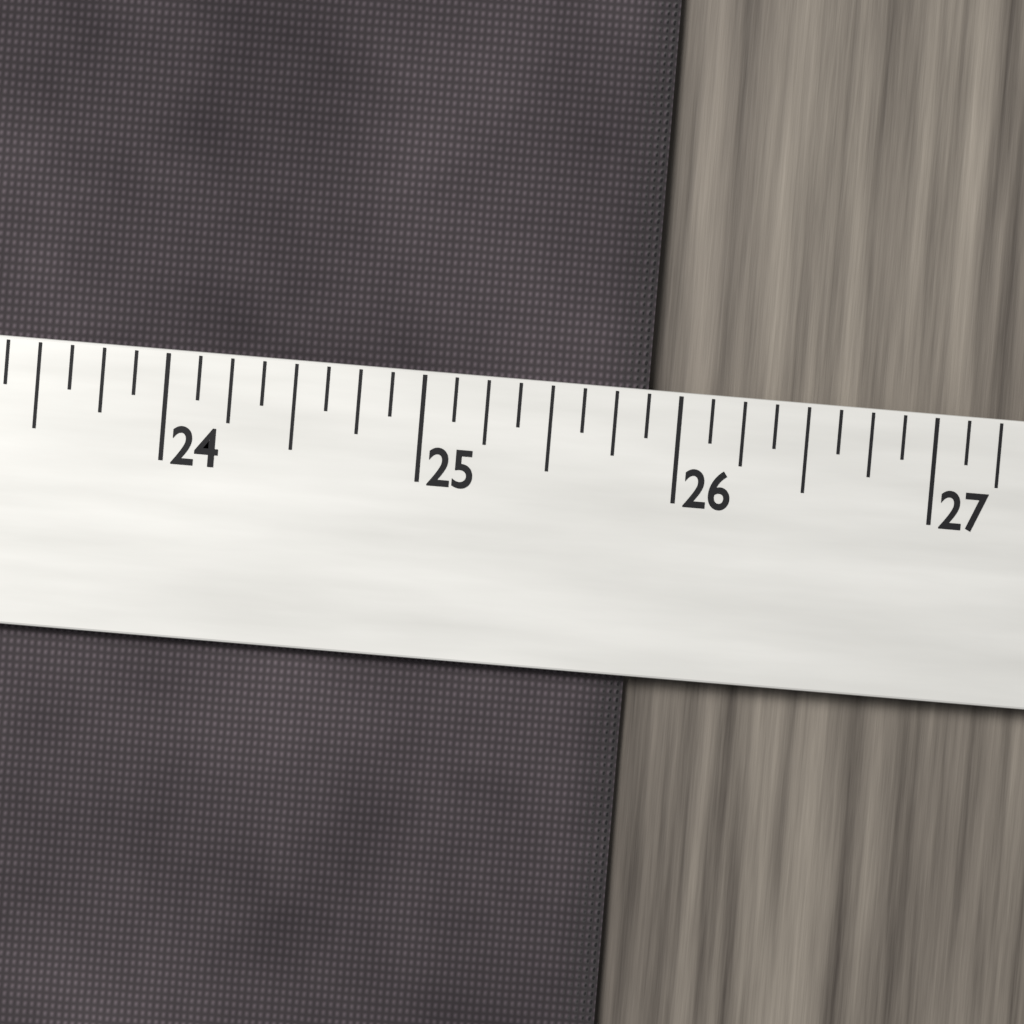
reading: 25.875 (no unit)
